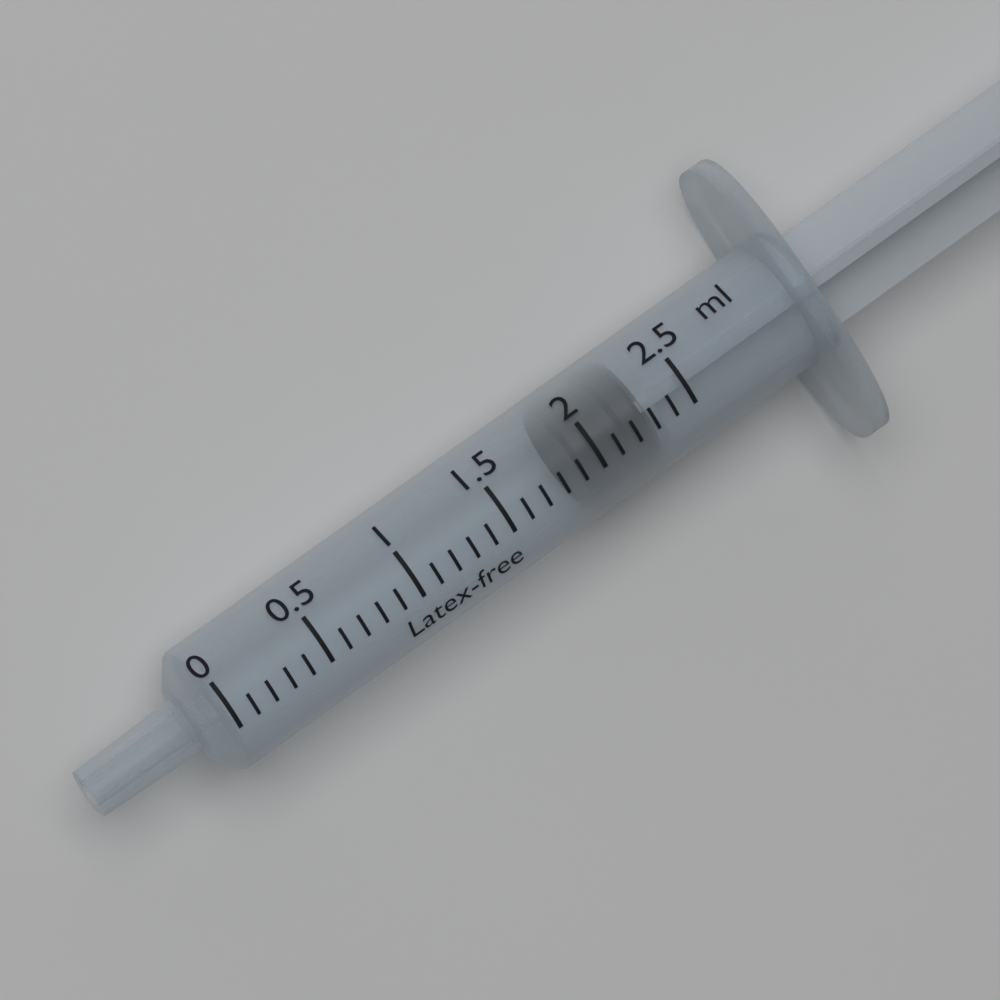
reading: 1.9 ml
